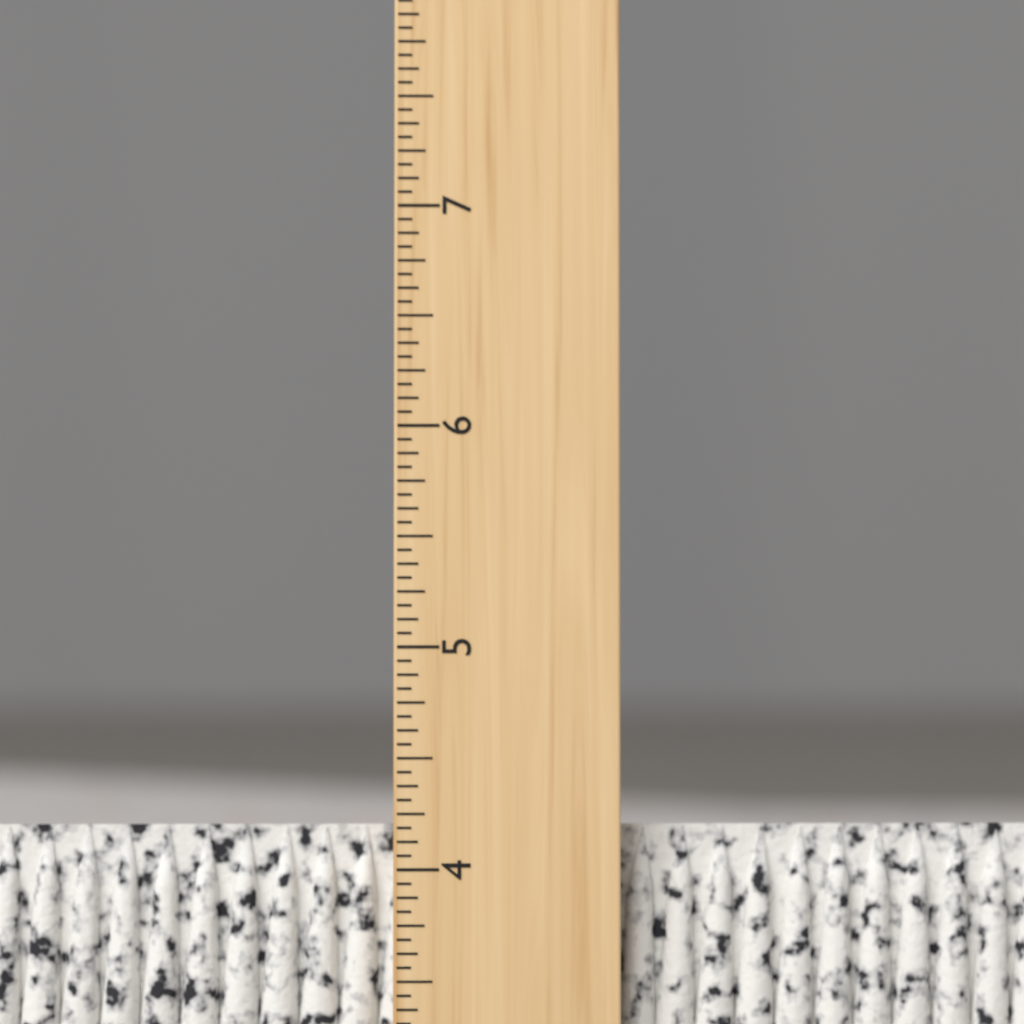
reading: 4.1875 inch
